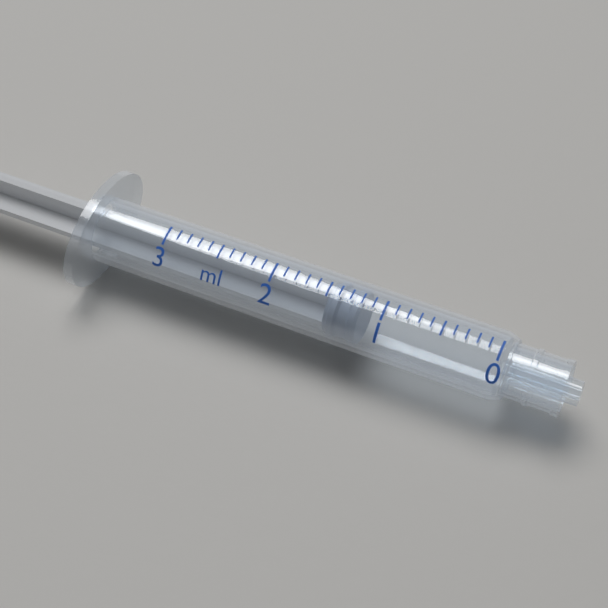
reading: 1.2 ml
